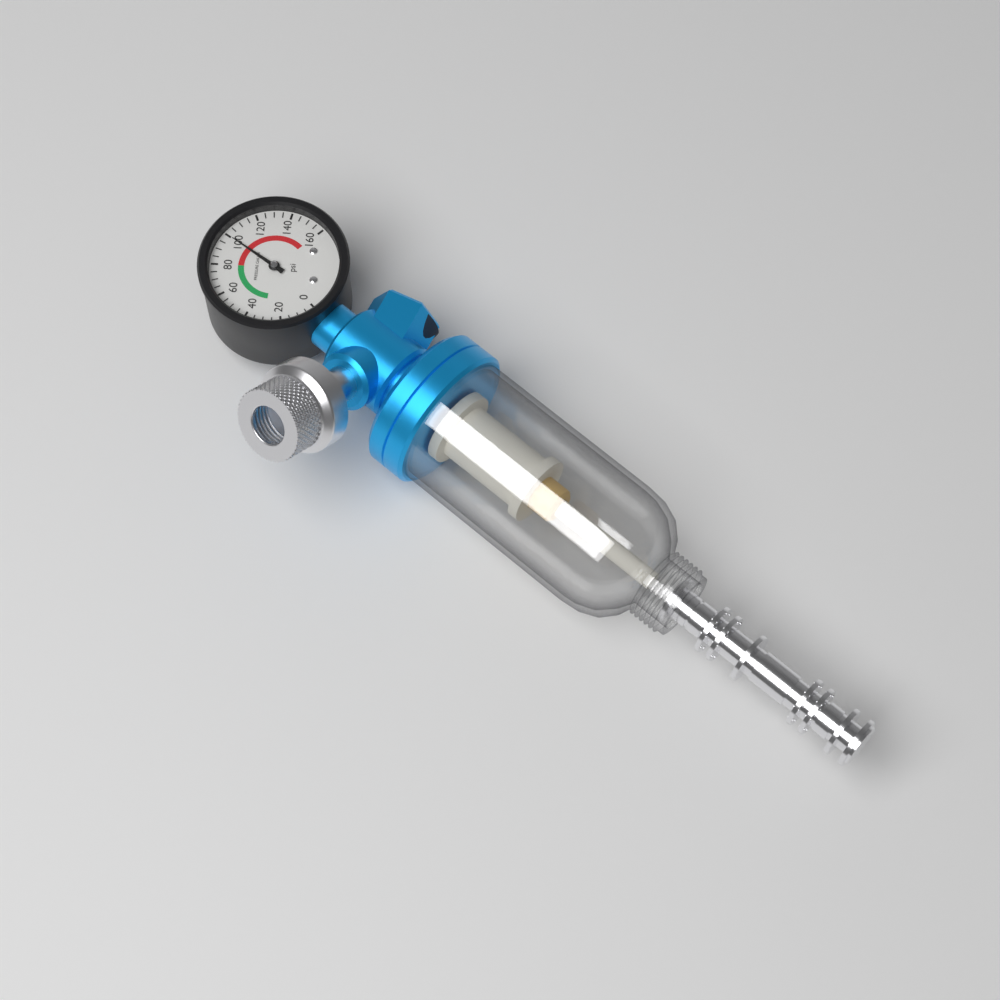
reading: 100 psi
